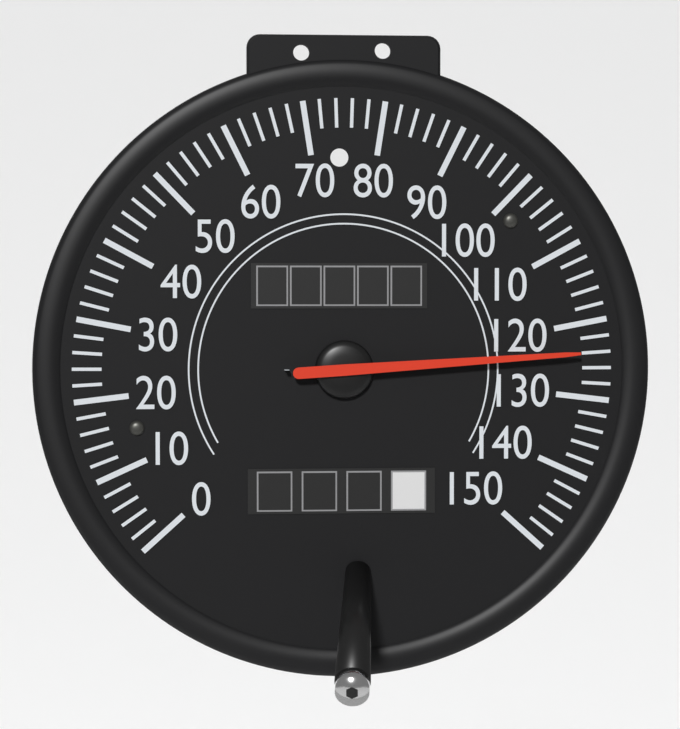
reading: 124 mph
